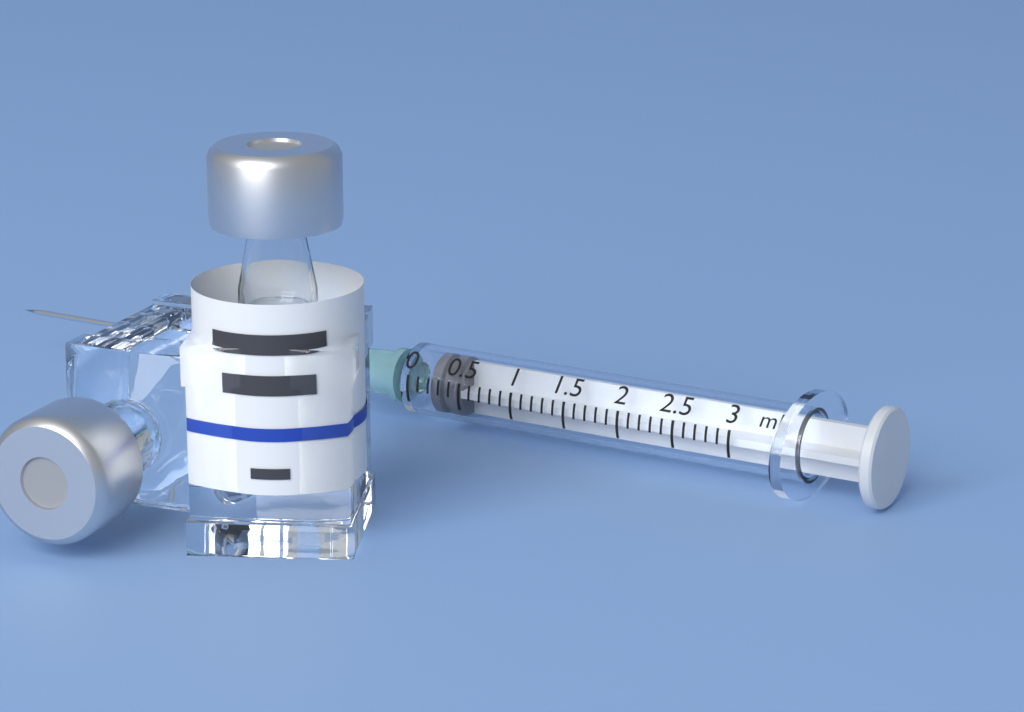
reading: 0.2 ml
